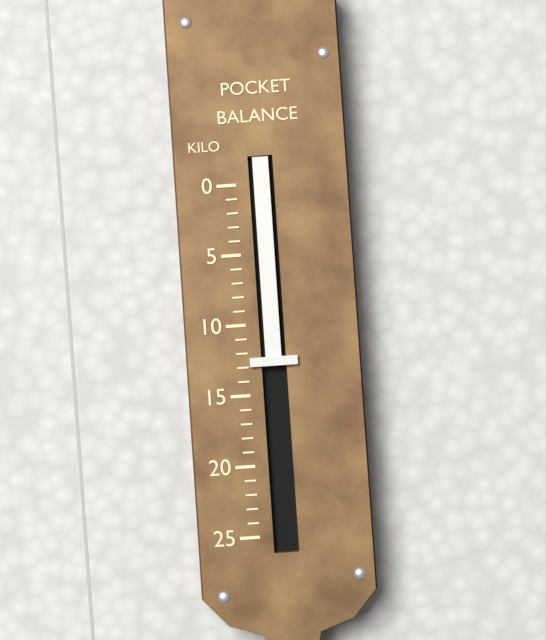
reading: 13 kg
